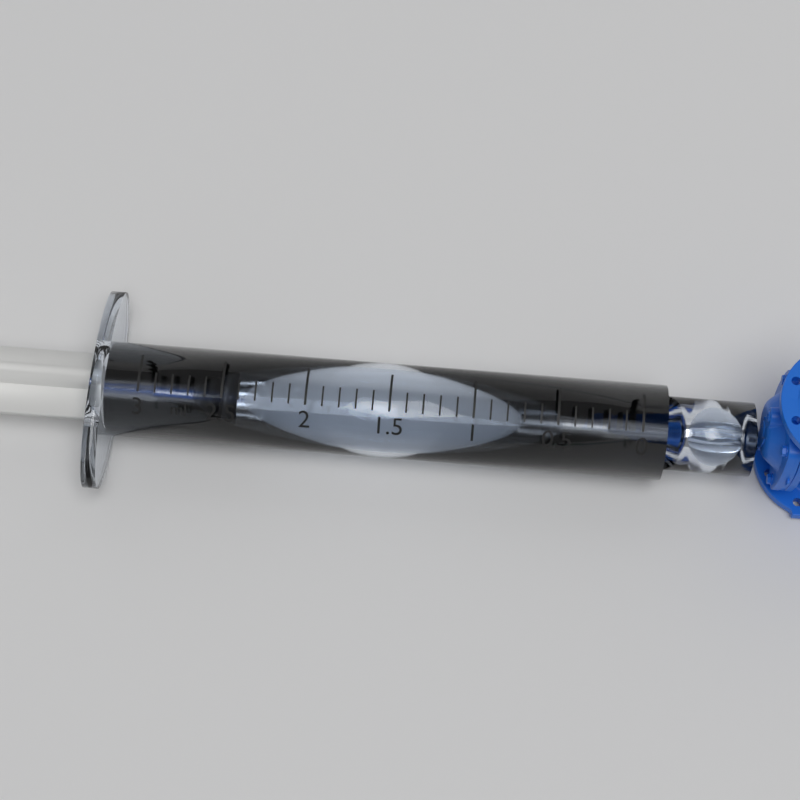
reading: 2.4 ml
